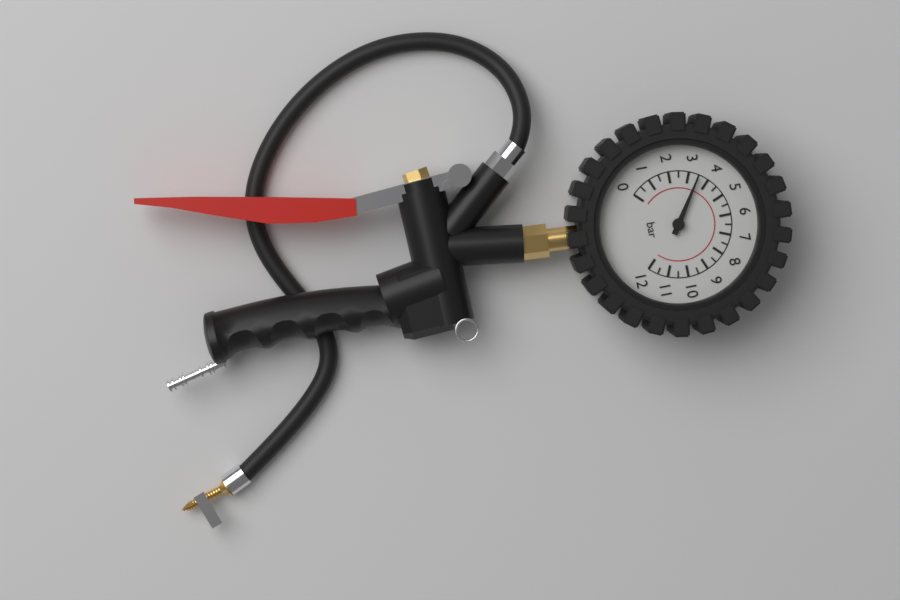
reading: 3.5 bar
